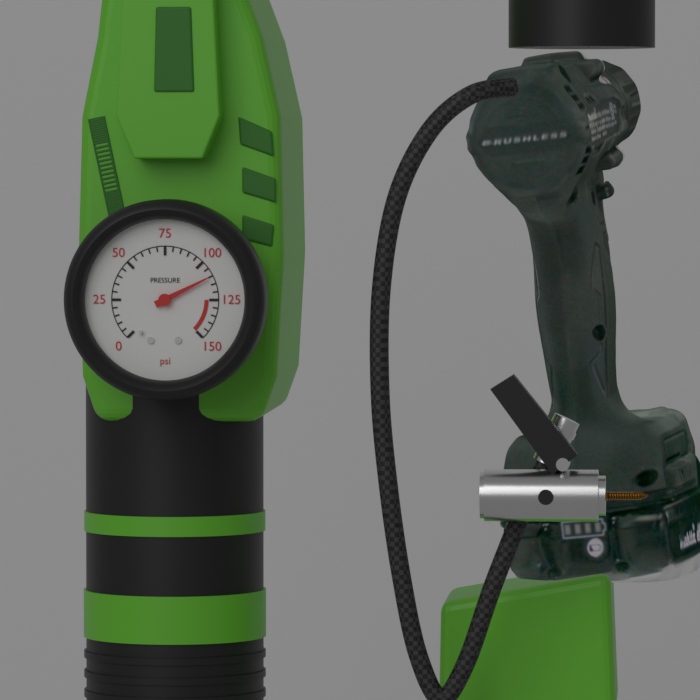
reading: 110 psi
